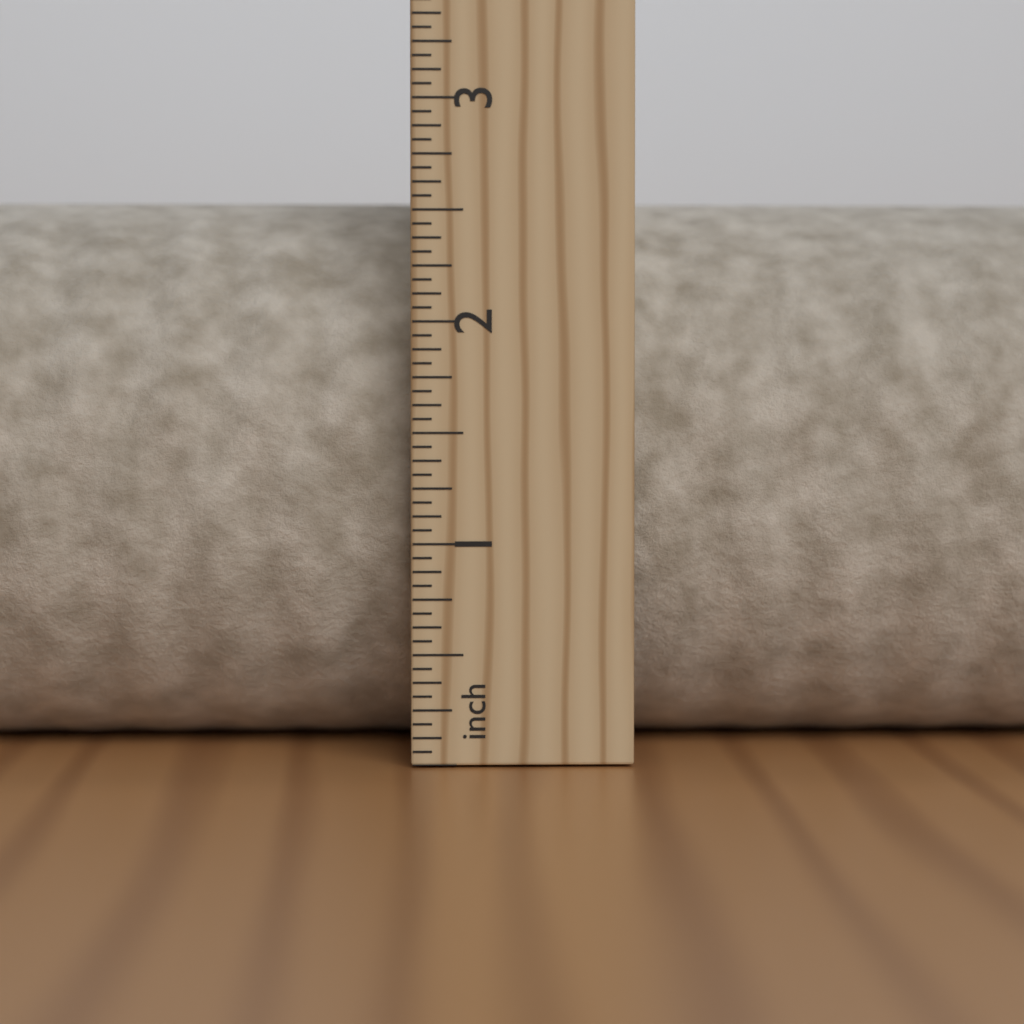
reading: 2.6250 in
